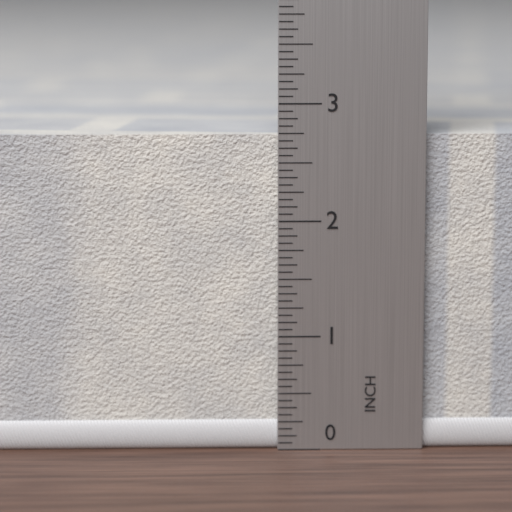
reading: 2.7500 in
